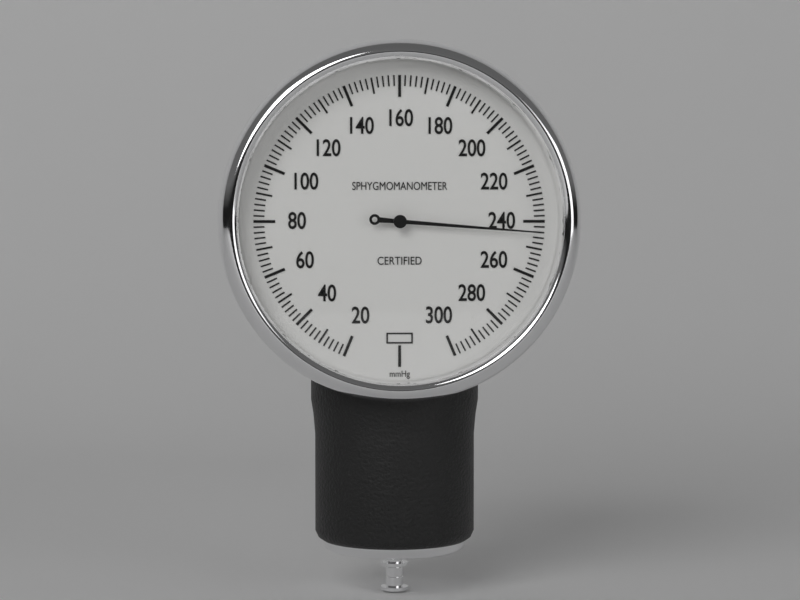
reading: 244 mmHg
